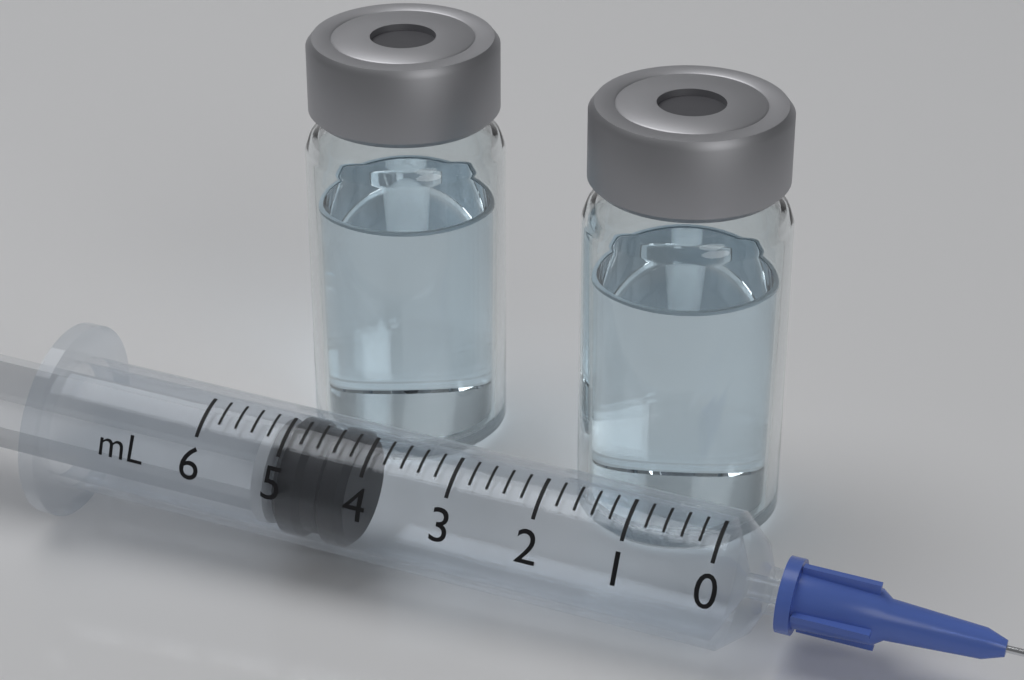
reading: 4.2 ml
